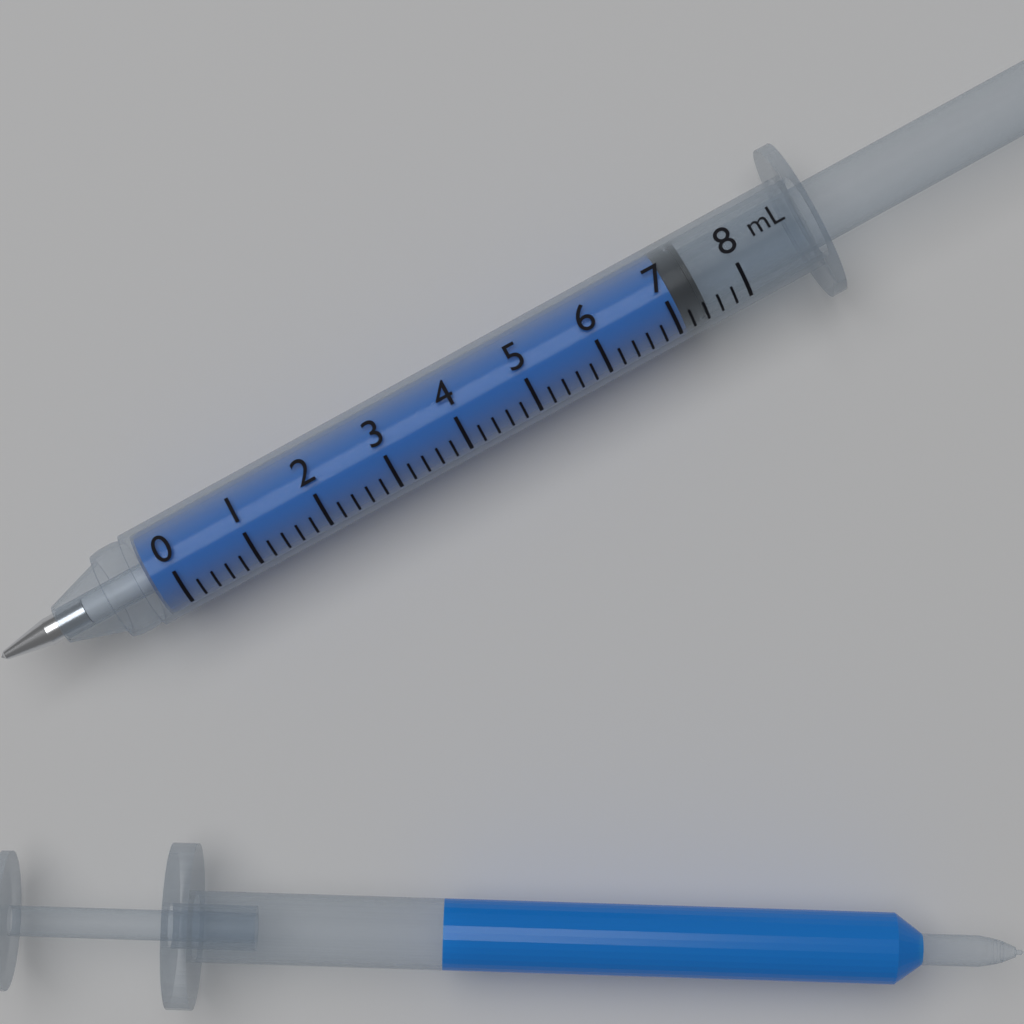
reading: 7.1 mL
